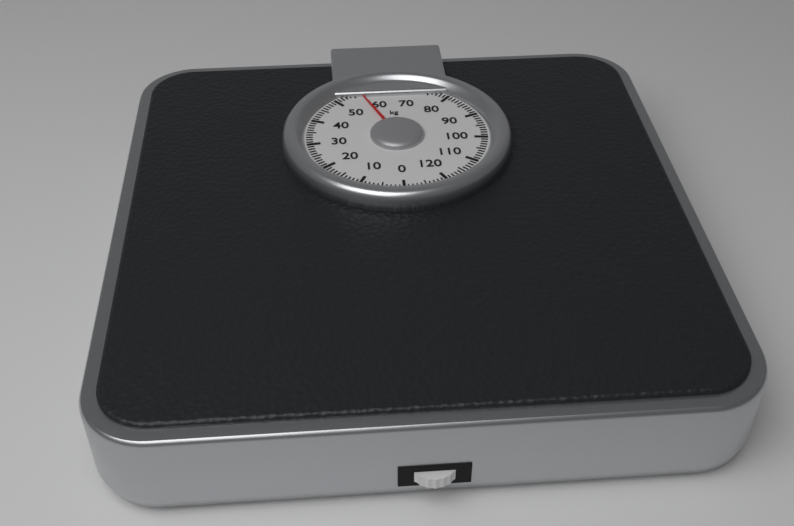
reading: 57 kg
